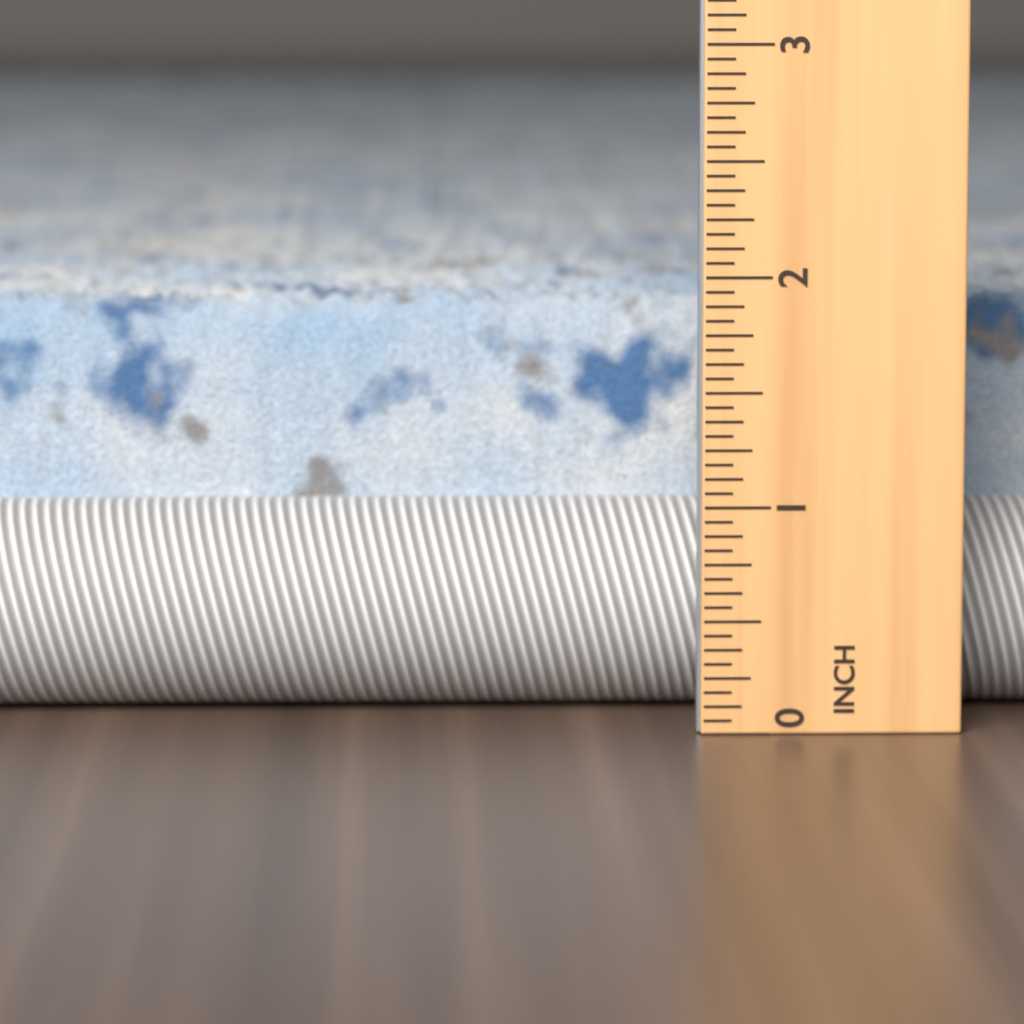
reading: 1.8750 in
